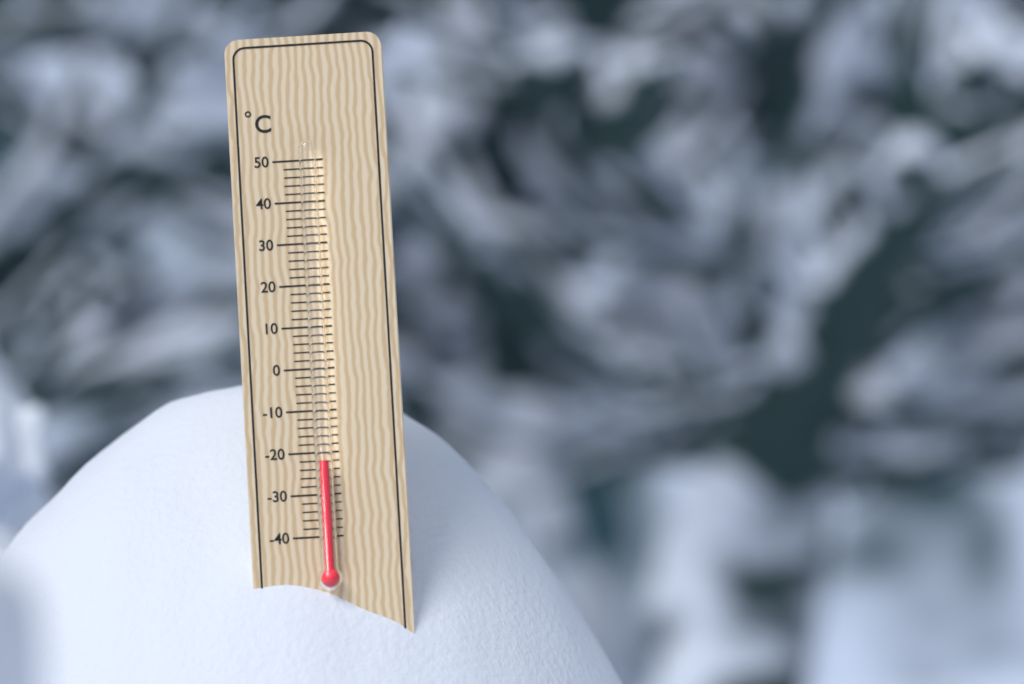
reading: -22 °C
